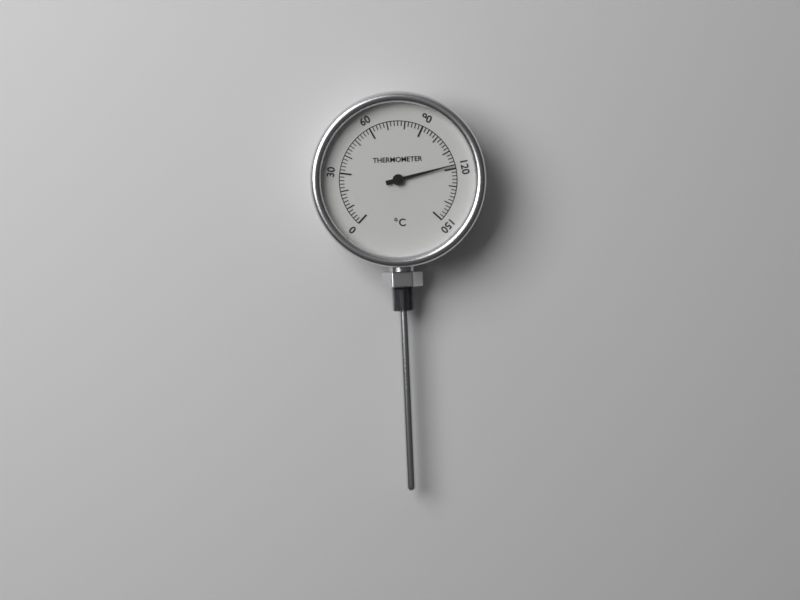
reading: 118 °C
